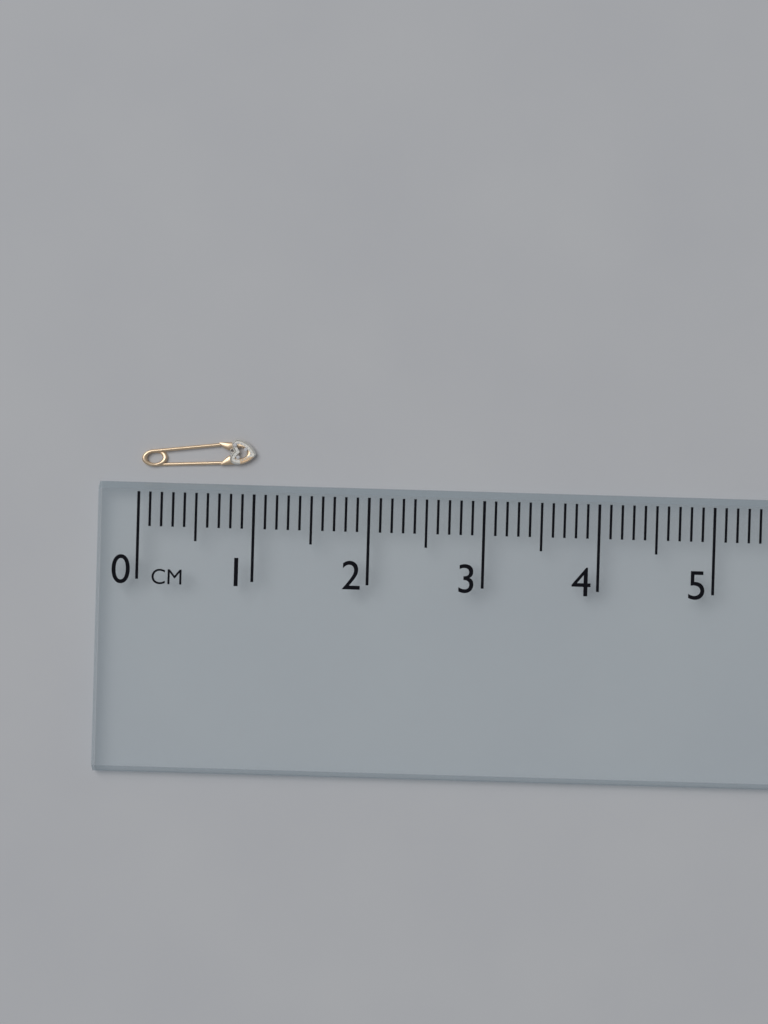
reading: 1.0 cm
